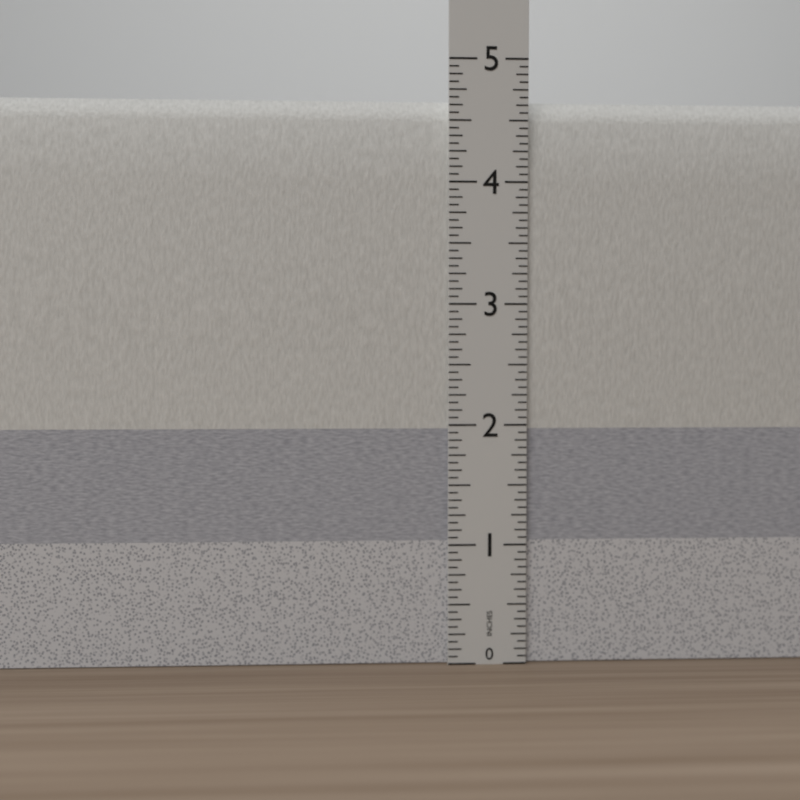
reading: 4.6875 in
